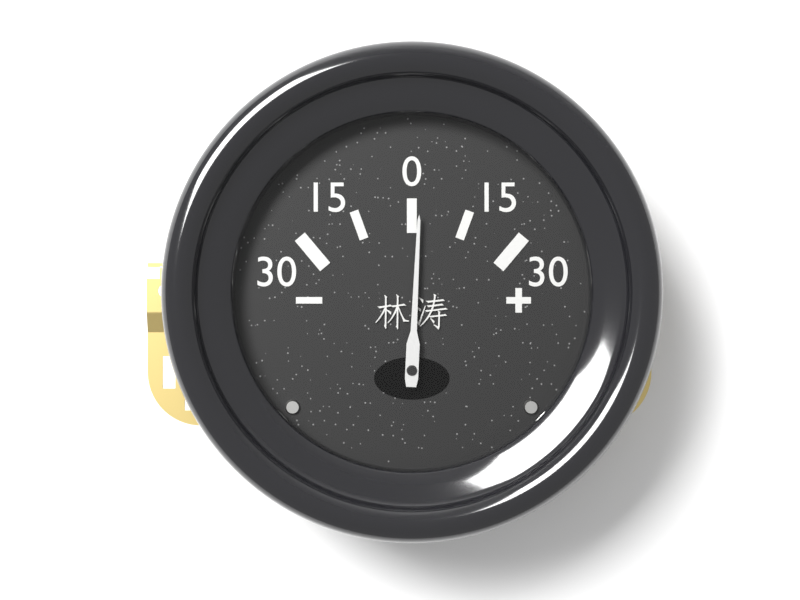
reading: 2 (no unit)
